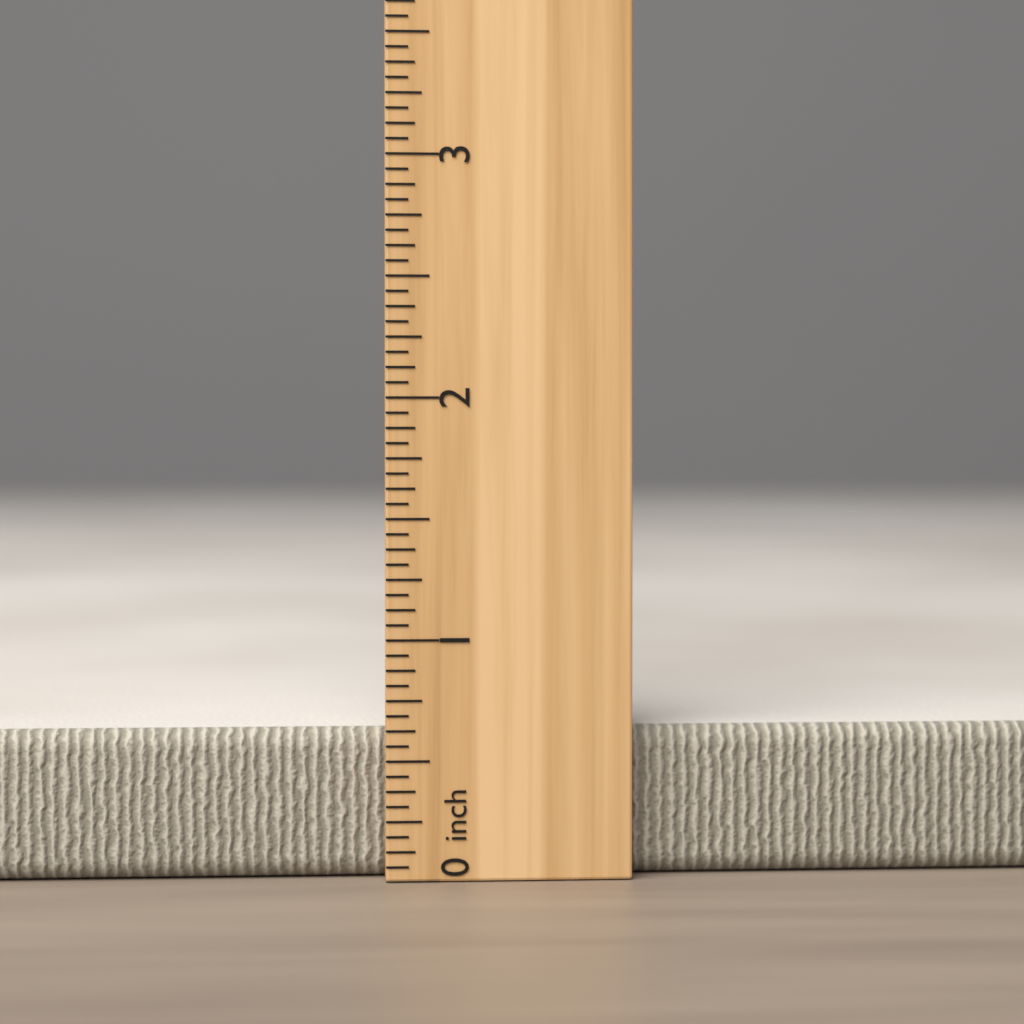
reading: 0.6250 inch
